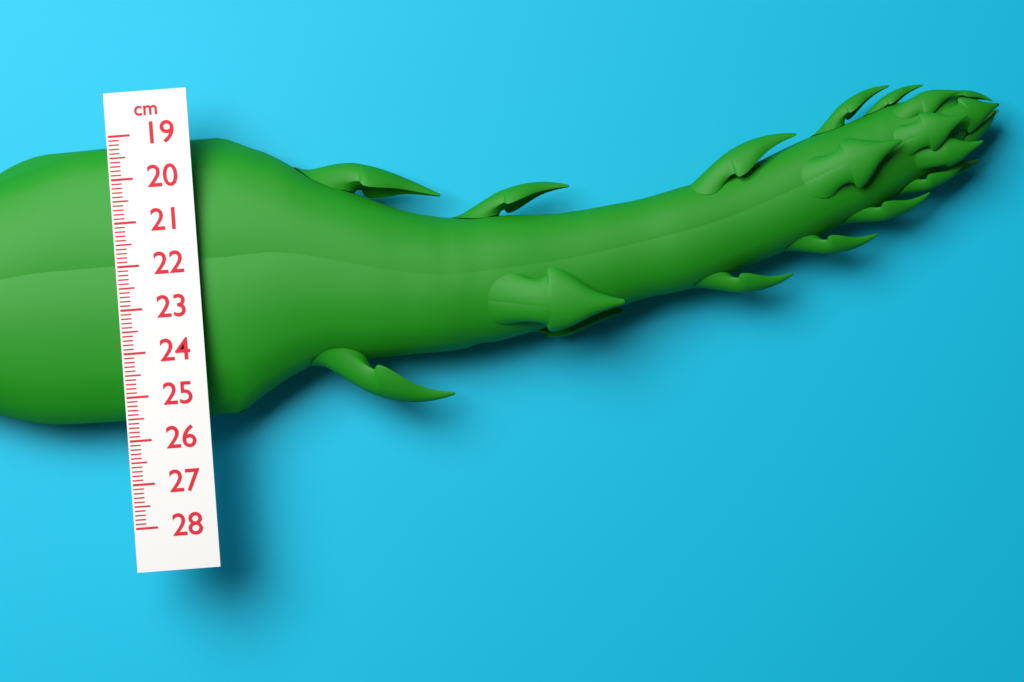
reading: 25.6 cm
